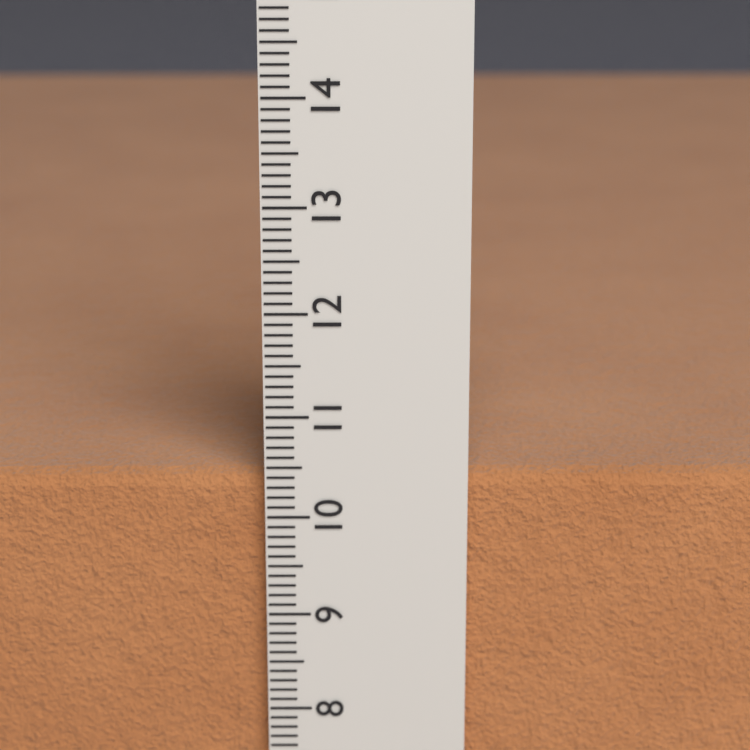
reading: 10.4 cm
